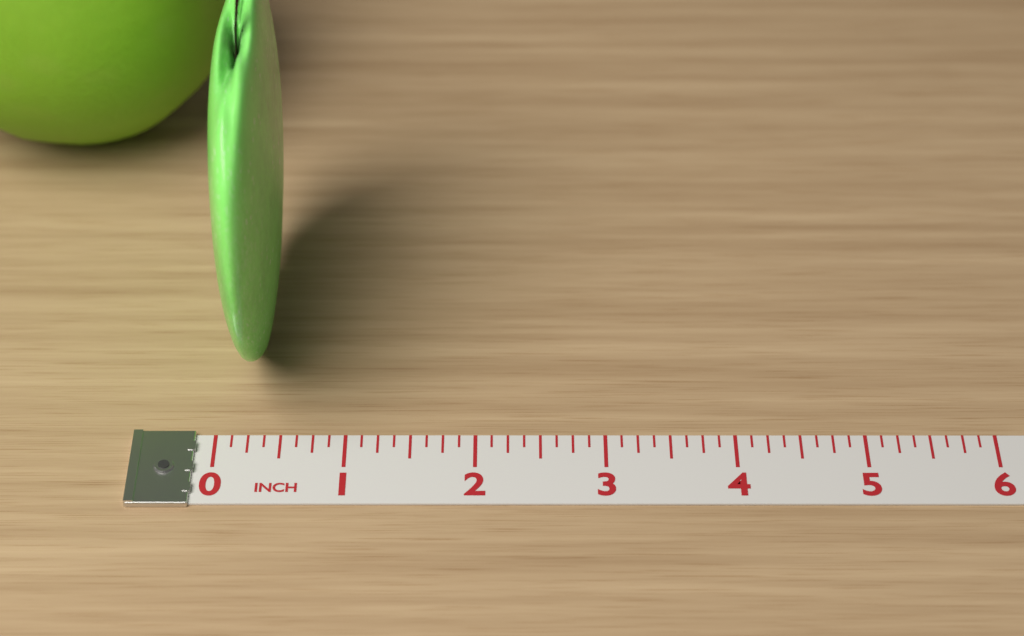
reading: 0.500 inch
